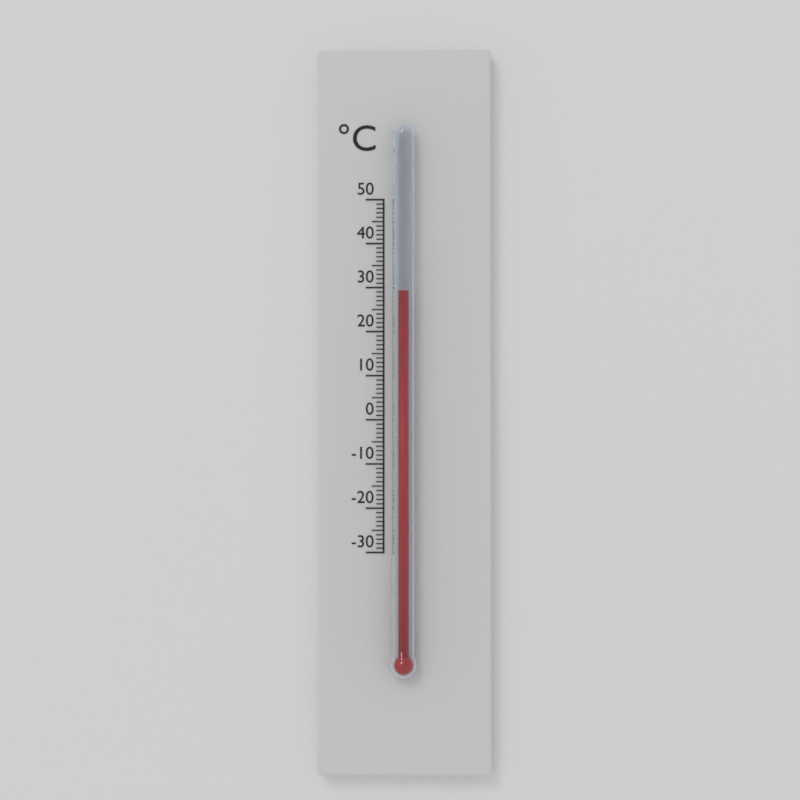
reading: 29 °C
